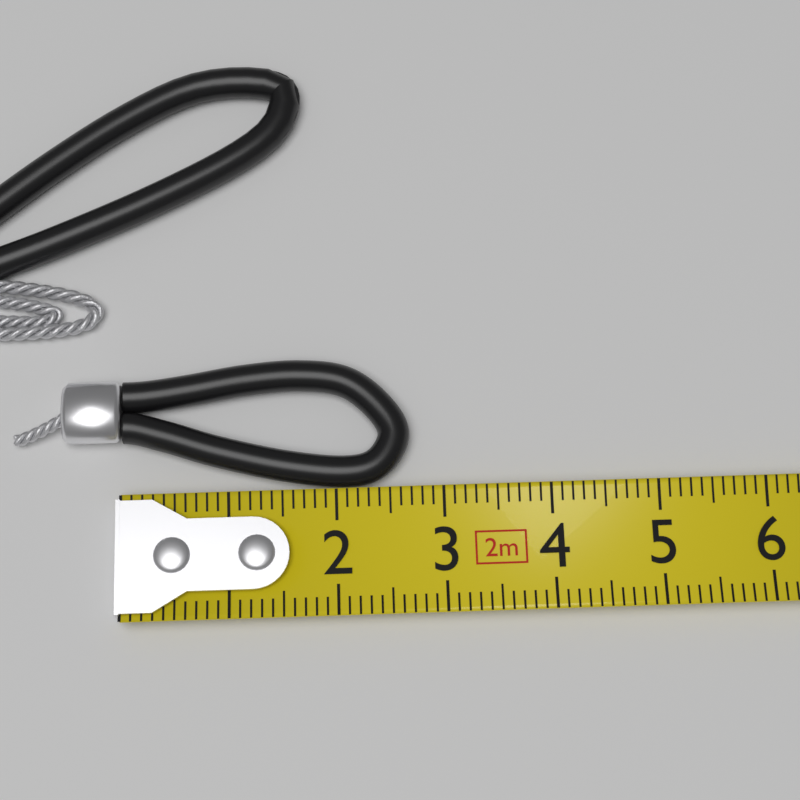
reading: 2.7 cm
